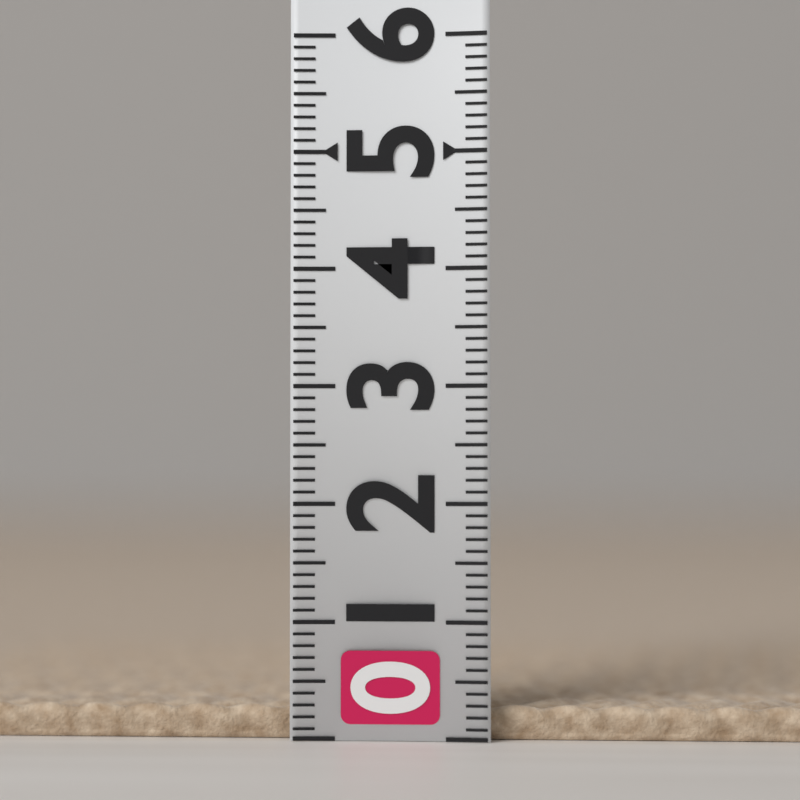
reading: 0.3 (no unit)
